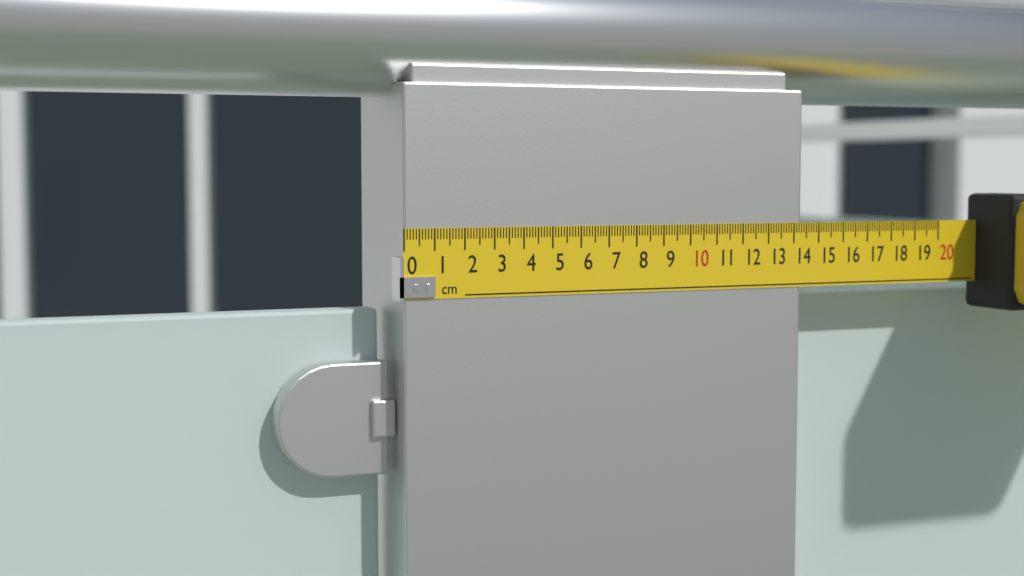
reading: 14.3 cm
